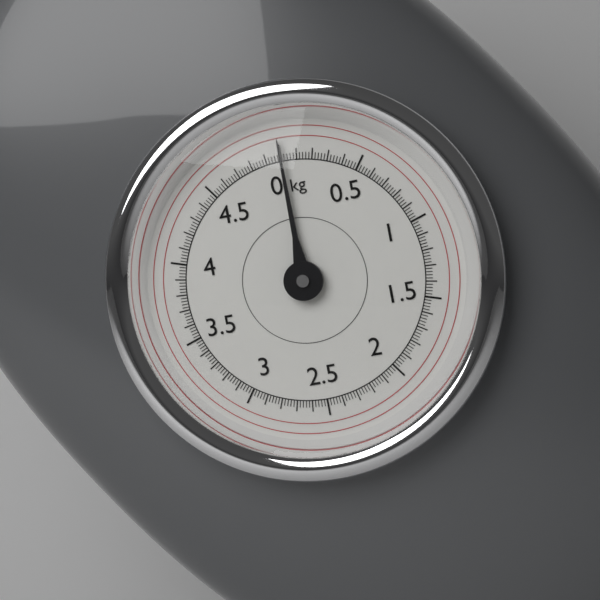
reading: 0.00 kg
